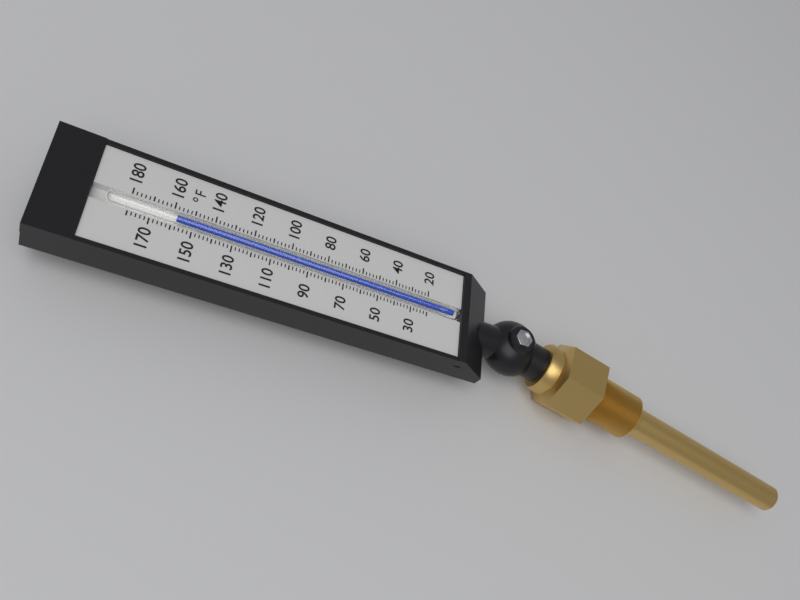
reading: 158 °F
